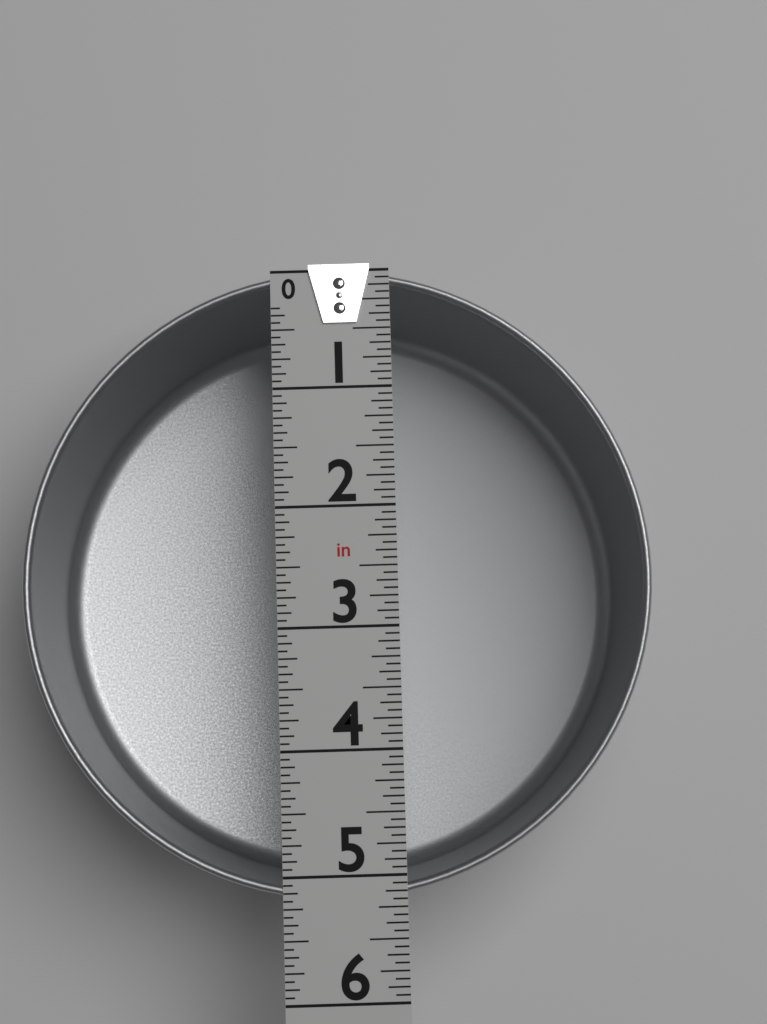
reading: 5.1875 in
